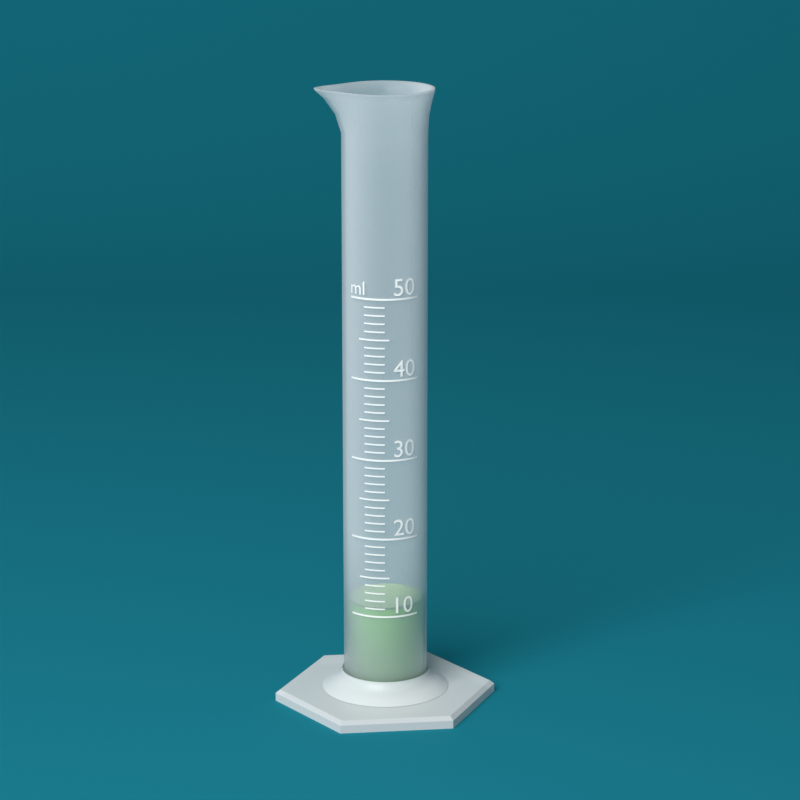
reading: 11 ml
